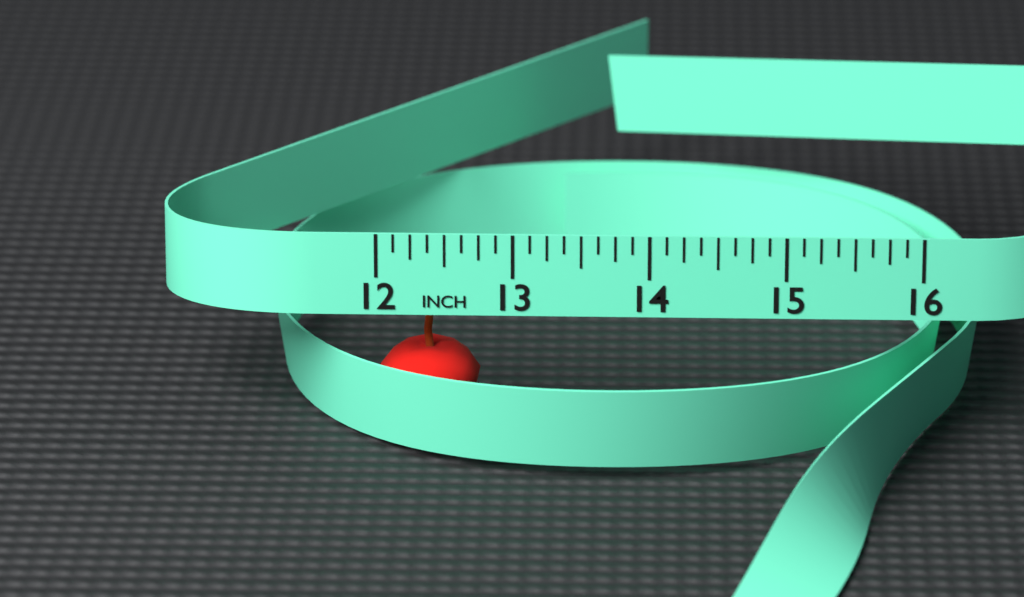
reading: 12.750 in
